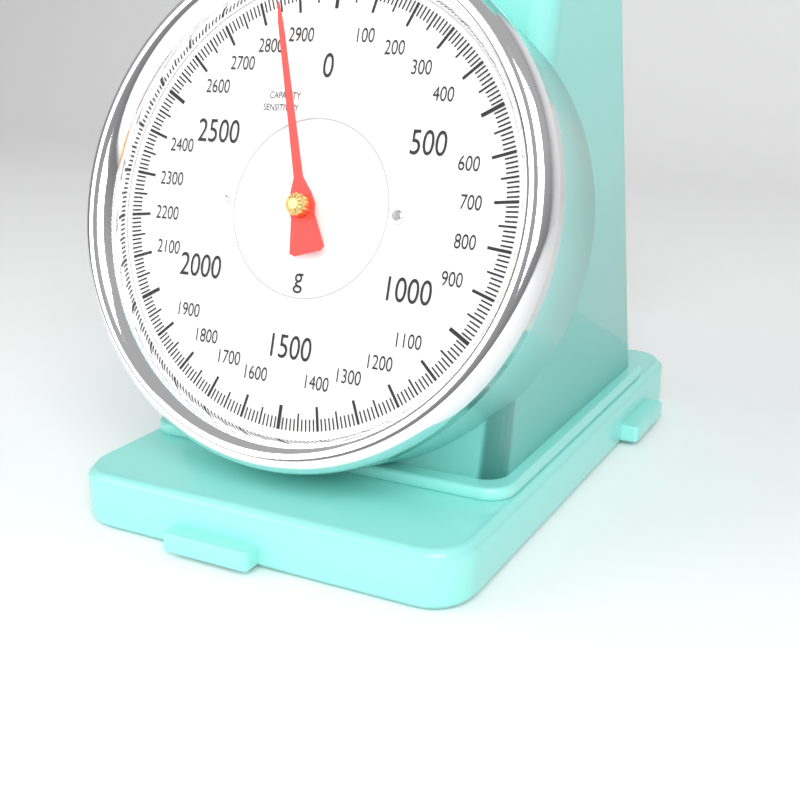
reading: 2860 g
